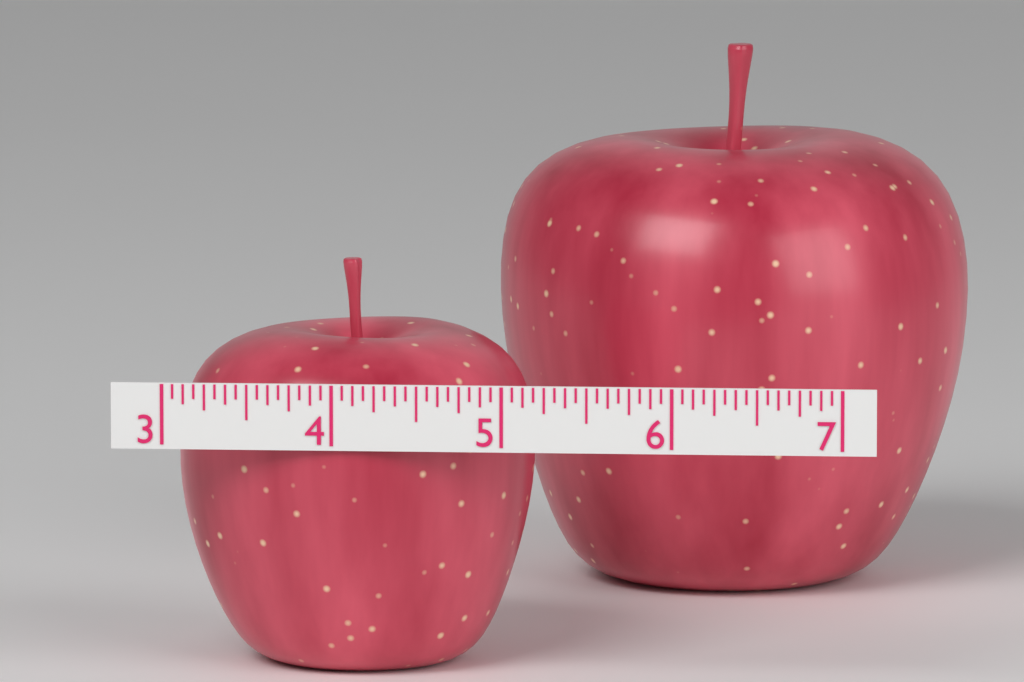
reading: 5.1250 (no unit)
